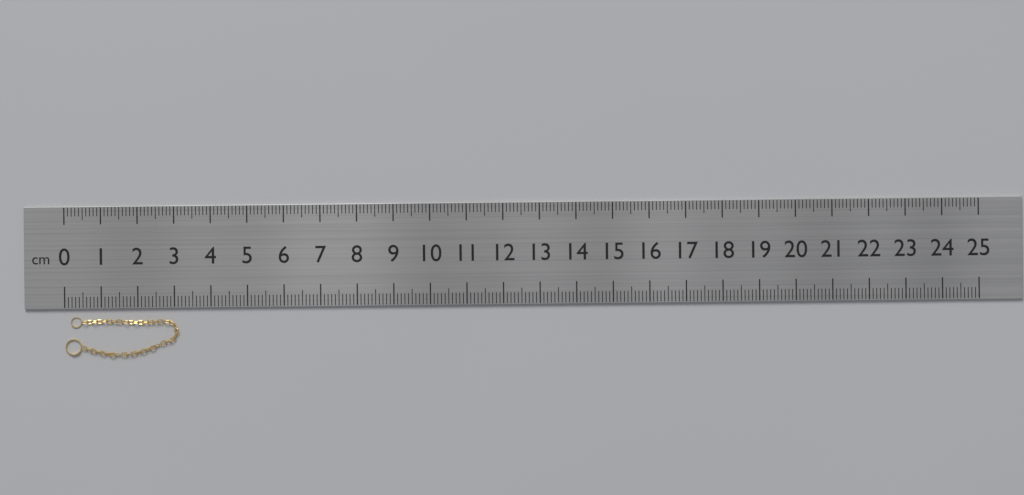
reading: 3.1 cm
